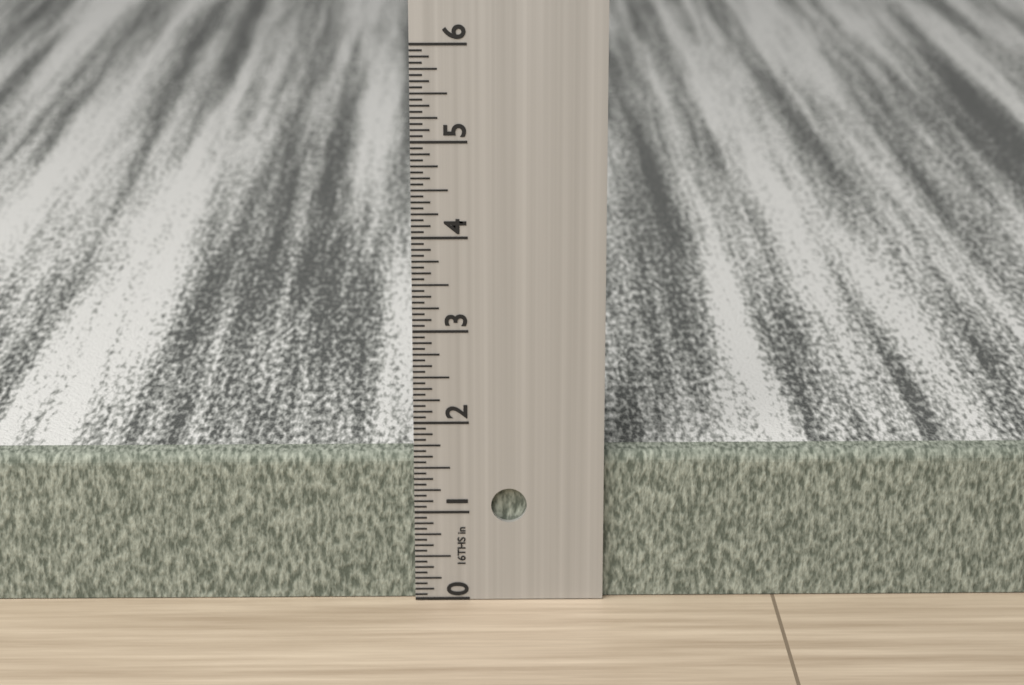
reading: 1.6250 in
